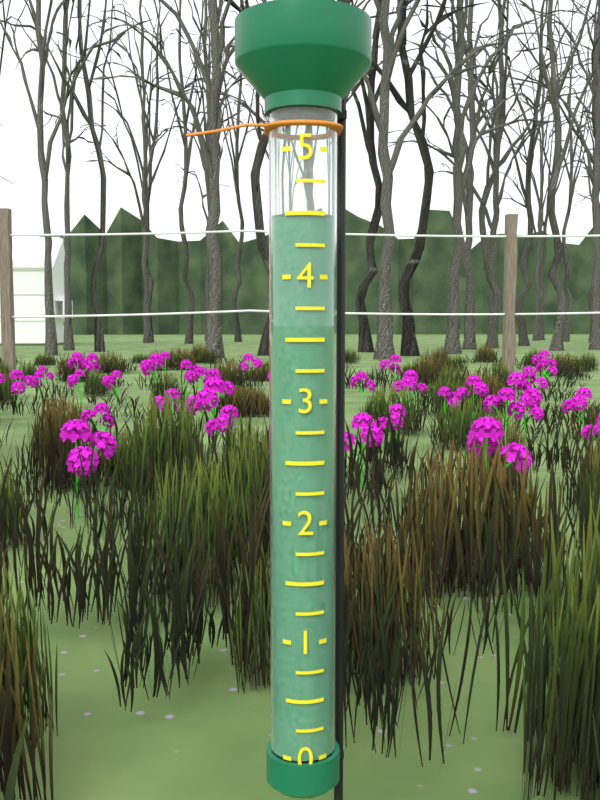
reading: 4.50 (no unit)
